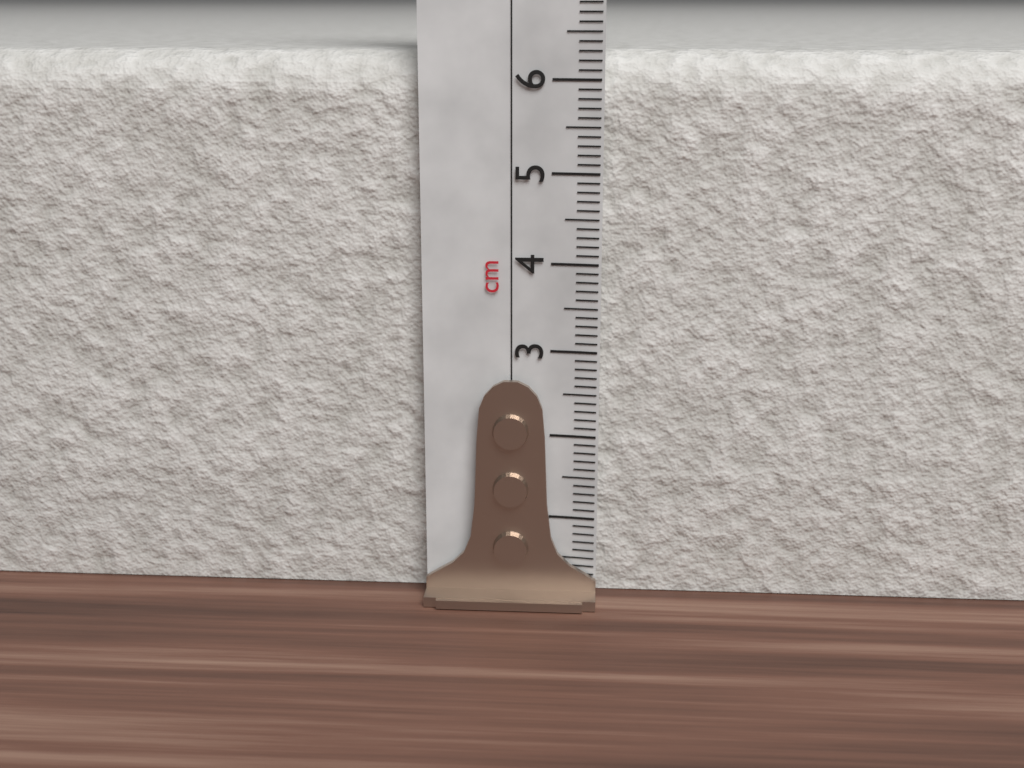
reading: 6.3 cm
